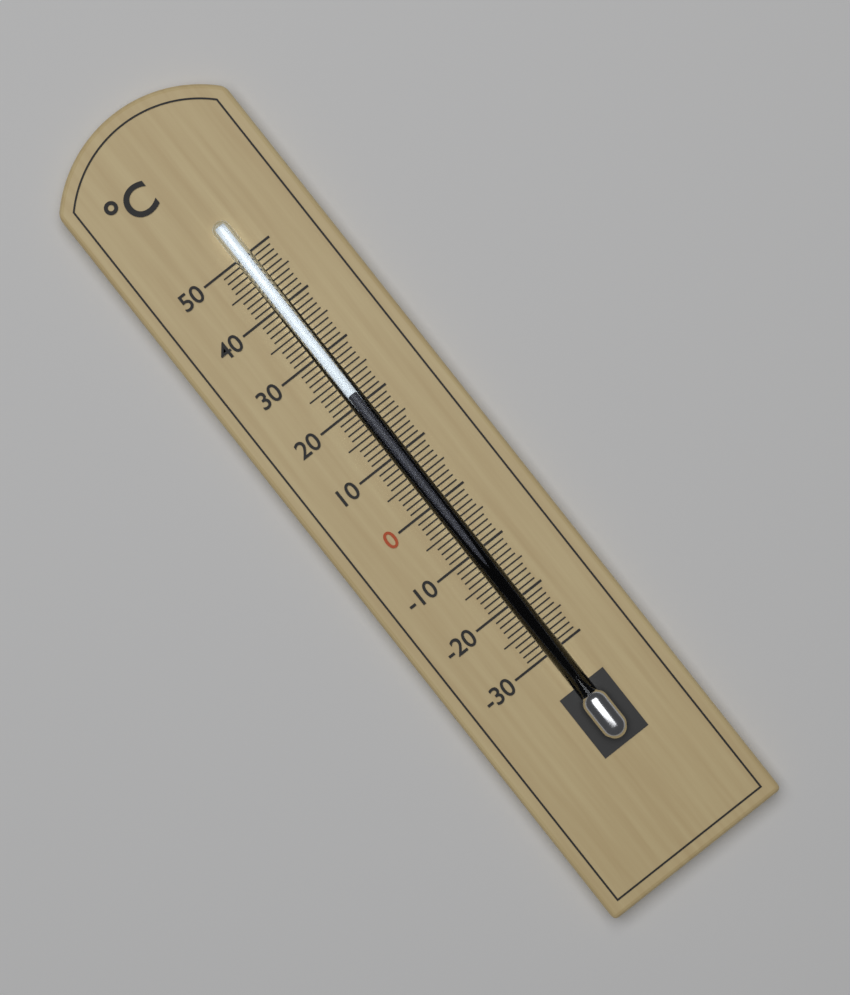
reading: 22 °C
